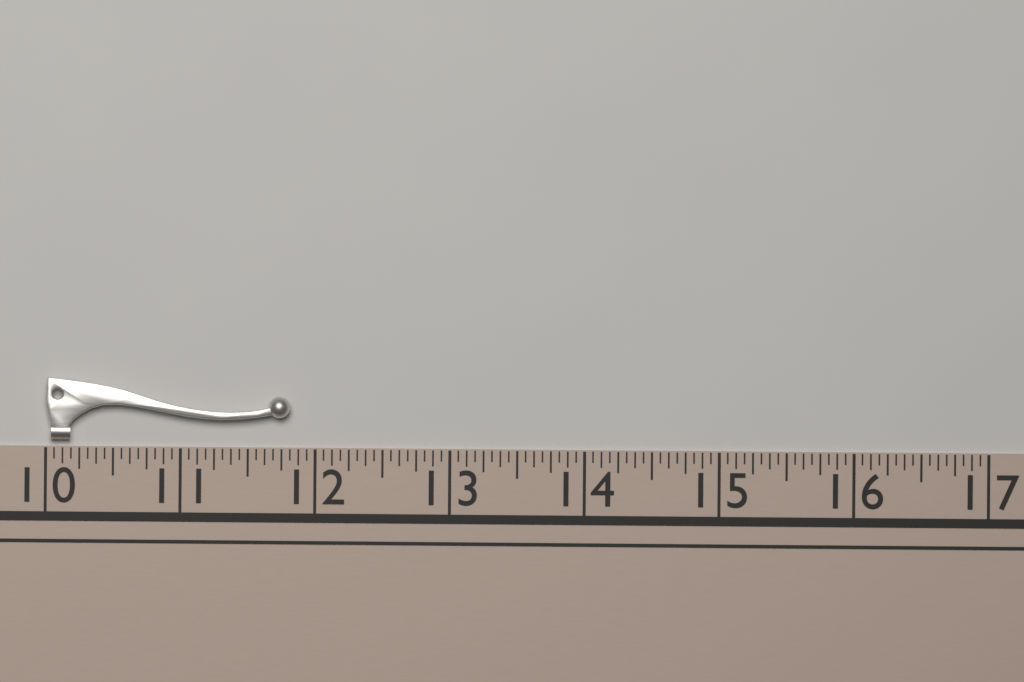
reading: 11.8125 (no unit)
